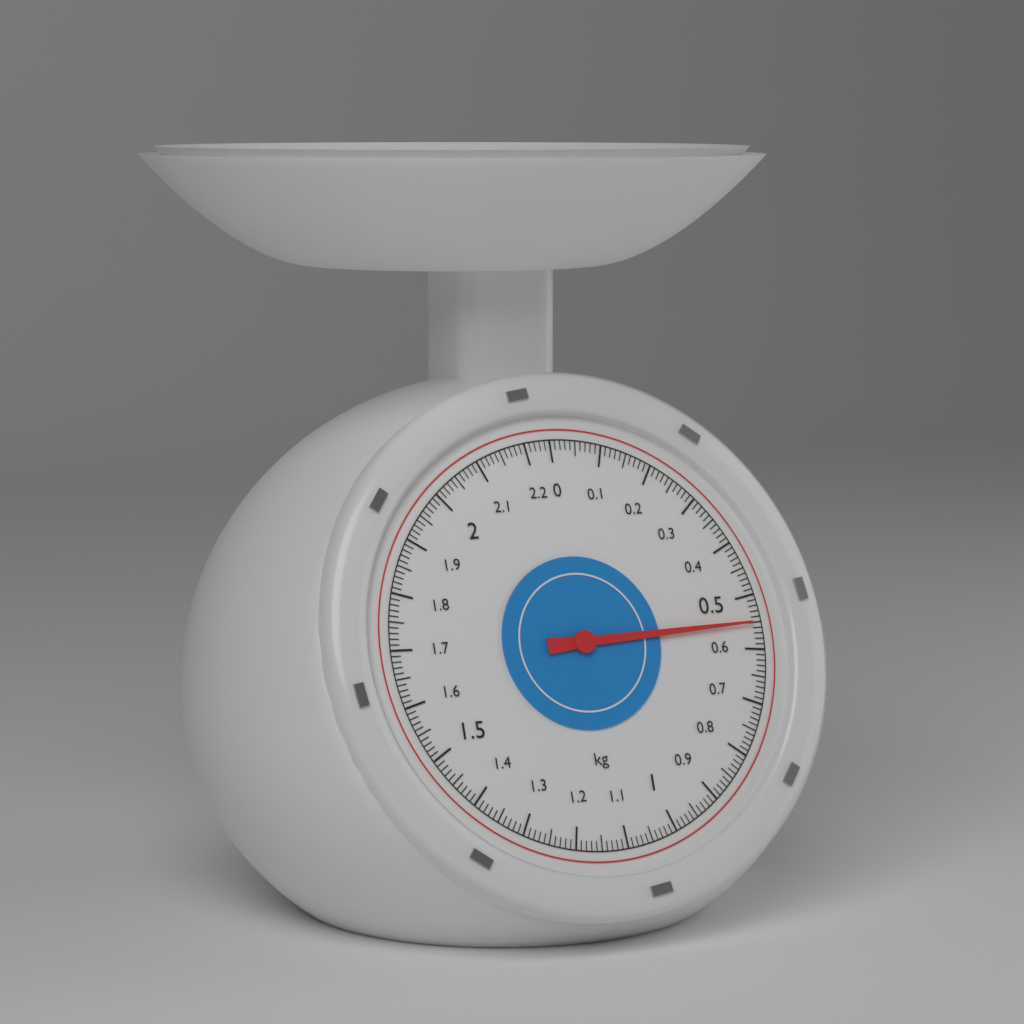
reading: 0.55 kg
